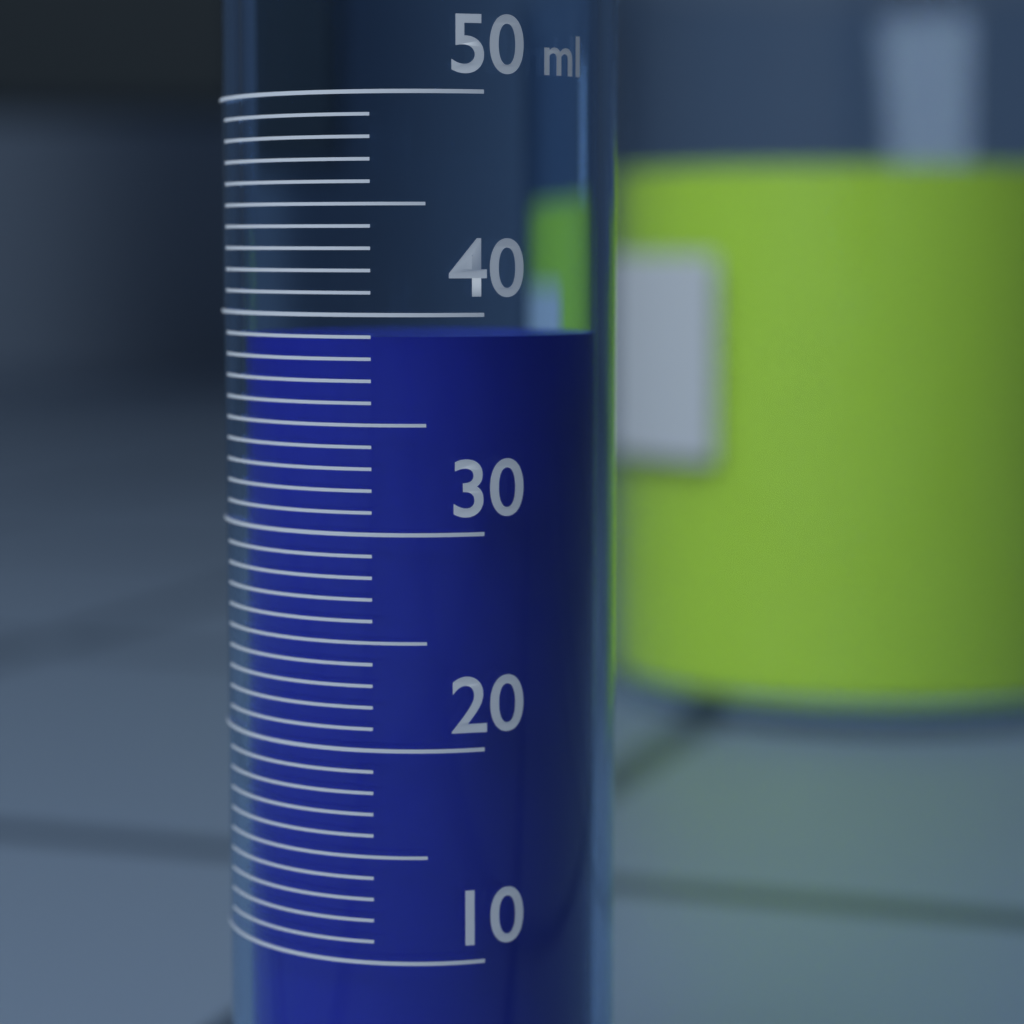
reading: 39 ml
